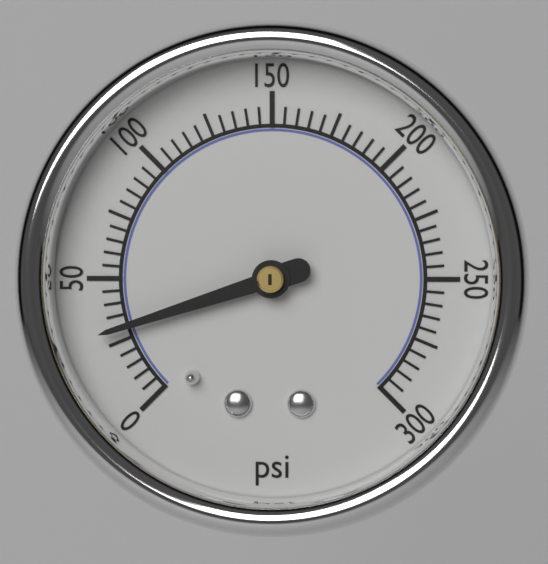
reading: 30 psi
